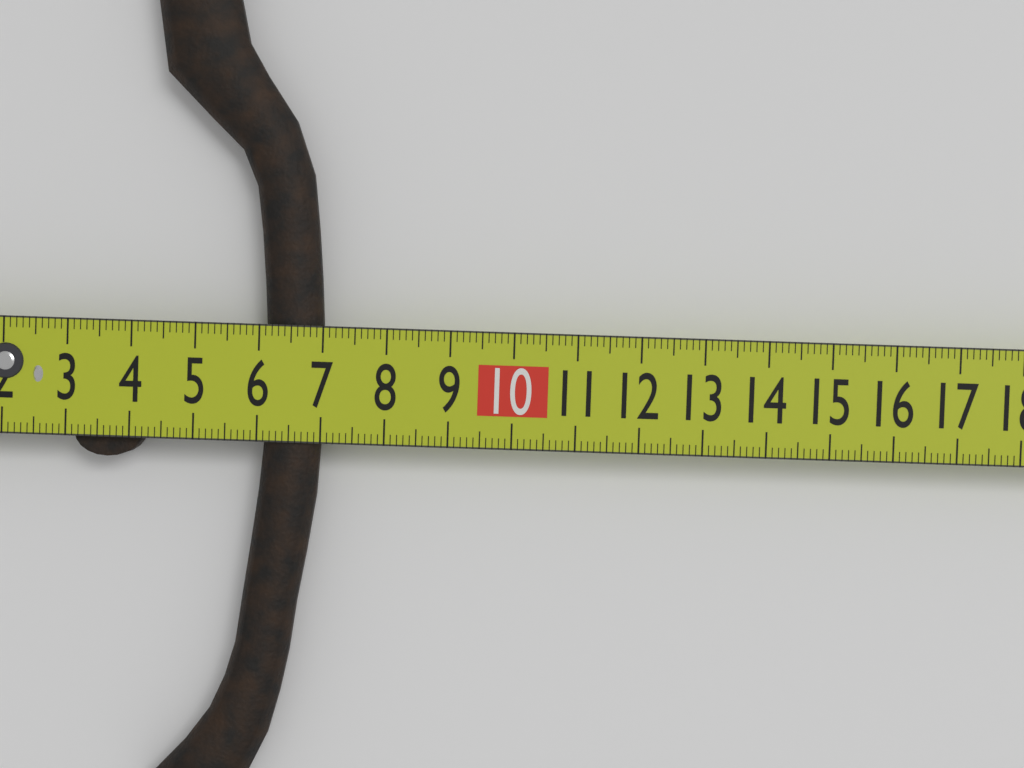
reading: 7.0 cm
